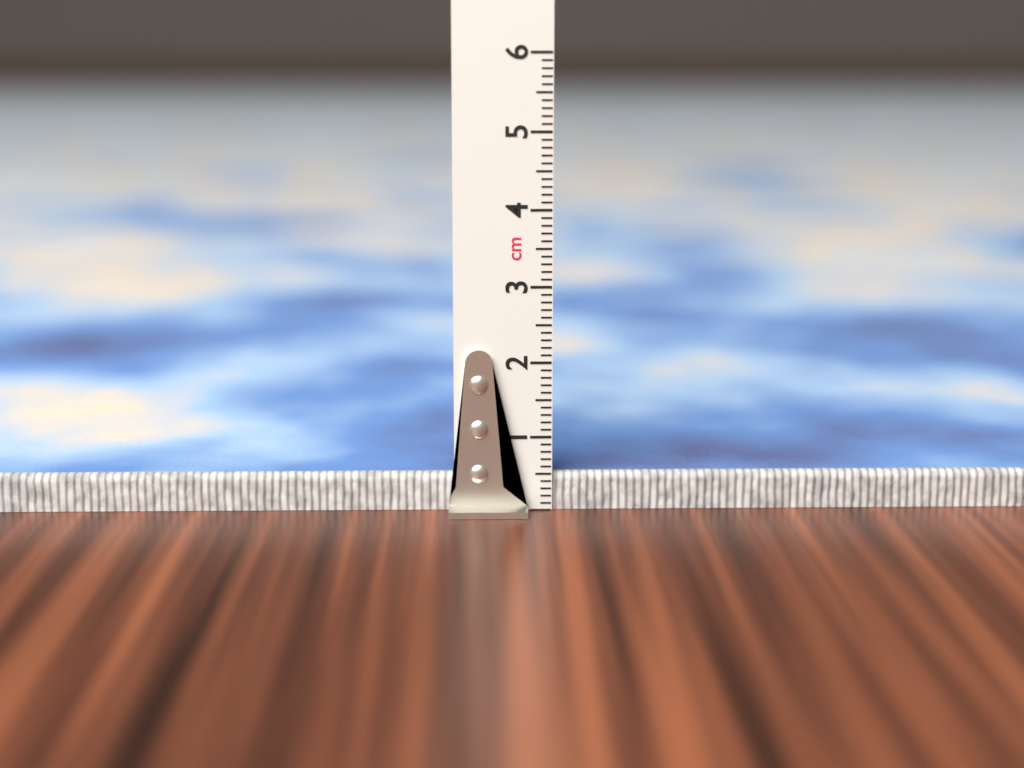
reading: 0.5 cm
